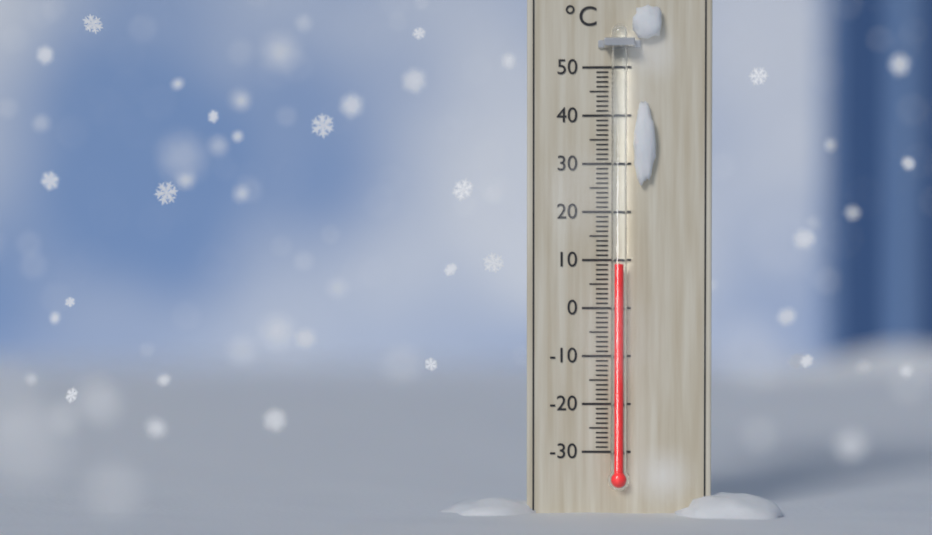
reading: 9 °C
